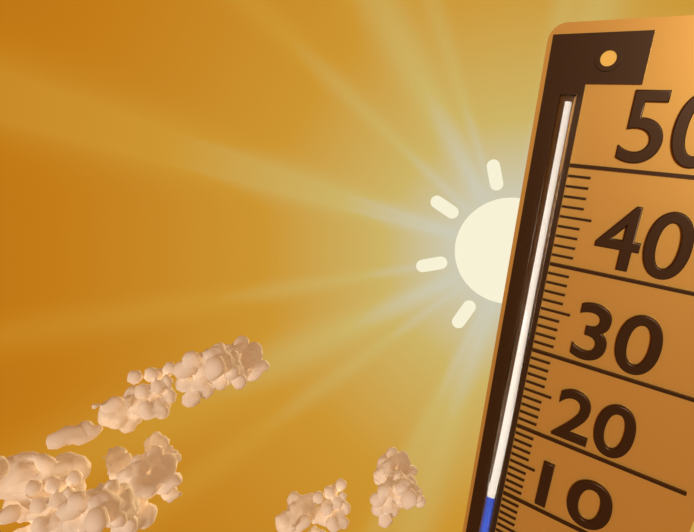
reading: 10 (no unit)
